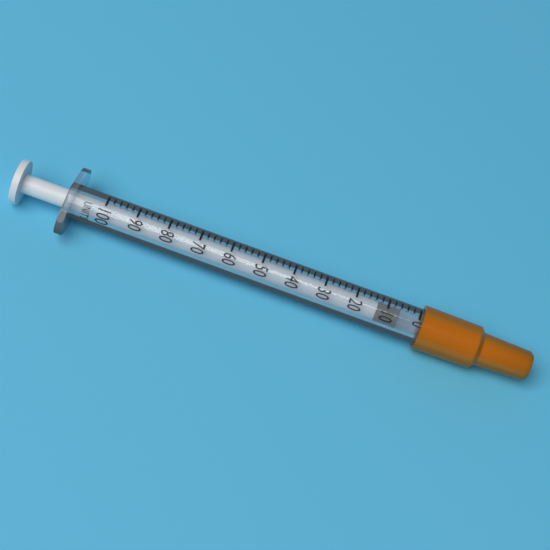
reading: 6 units
